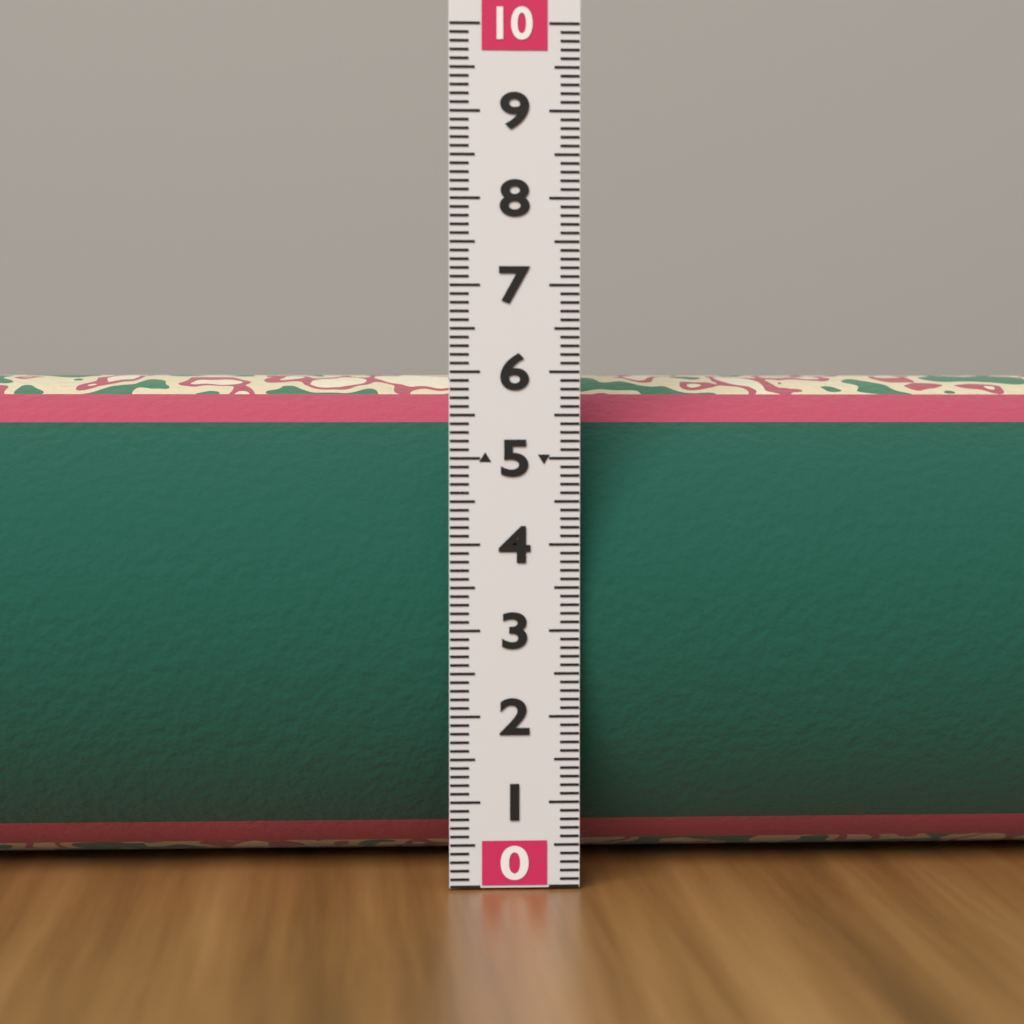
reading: 6.0 (no unit)
